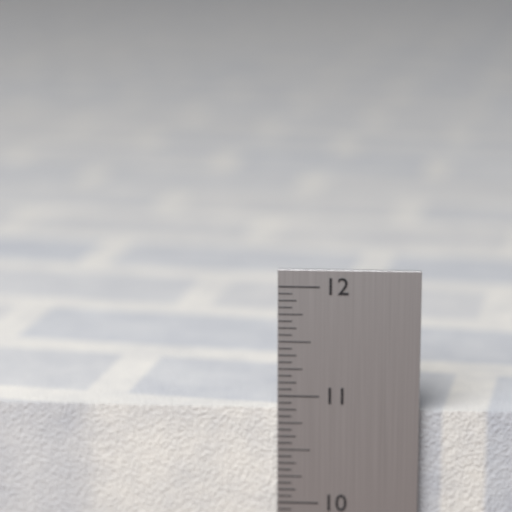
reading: 10.8750 in
